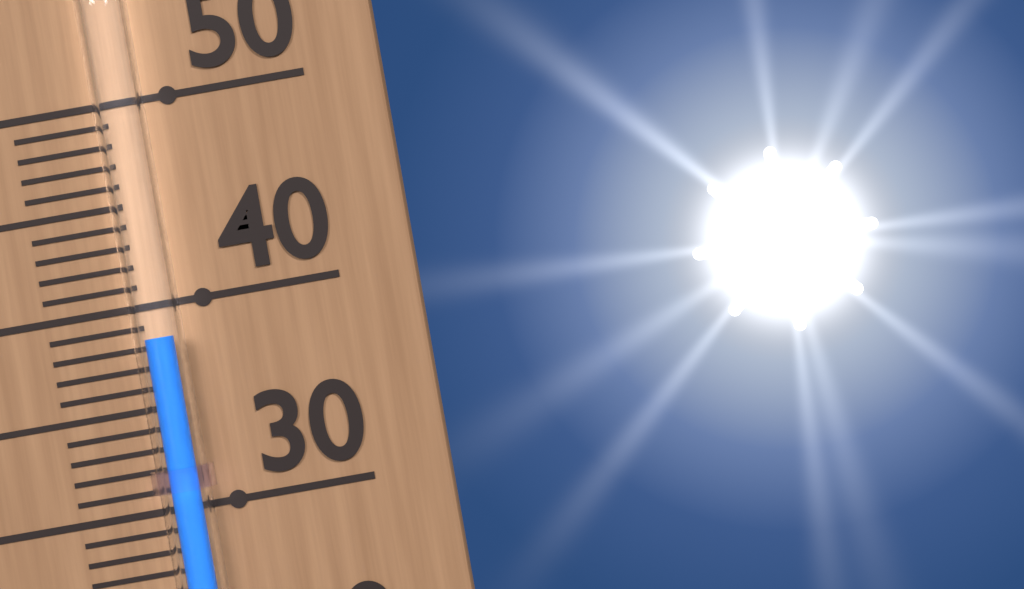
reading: 38.4 °C
